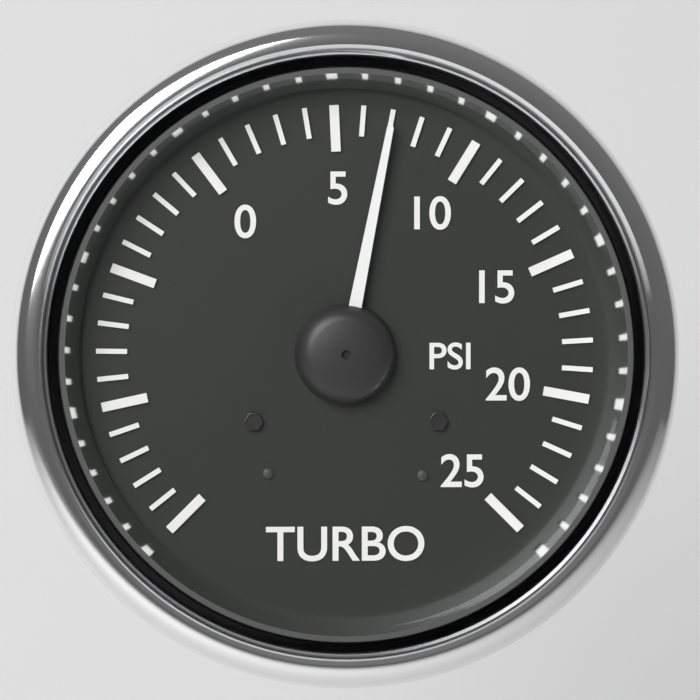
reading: 7 psi
